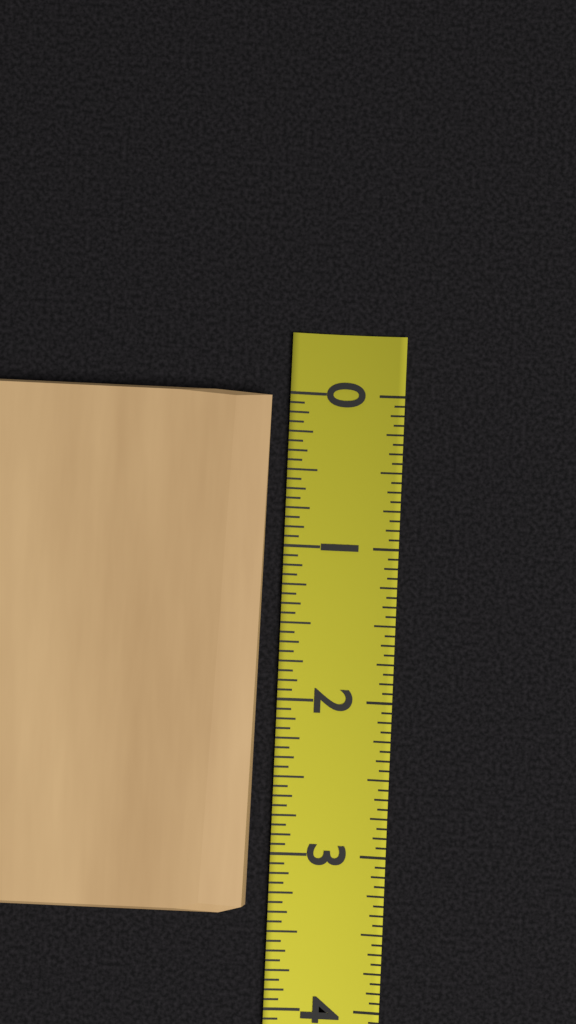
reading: 3.3750 (no unit)
